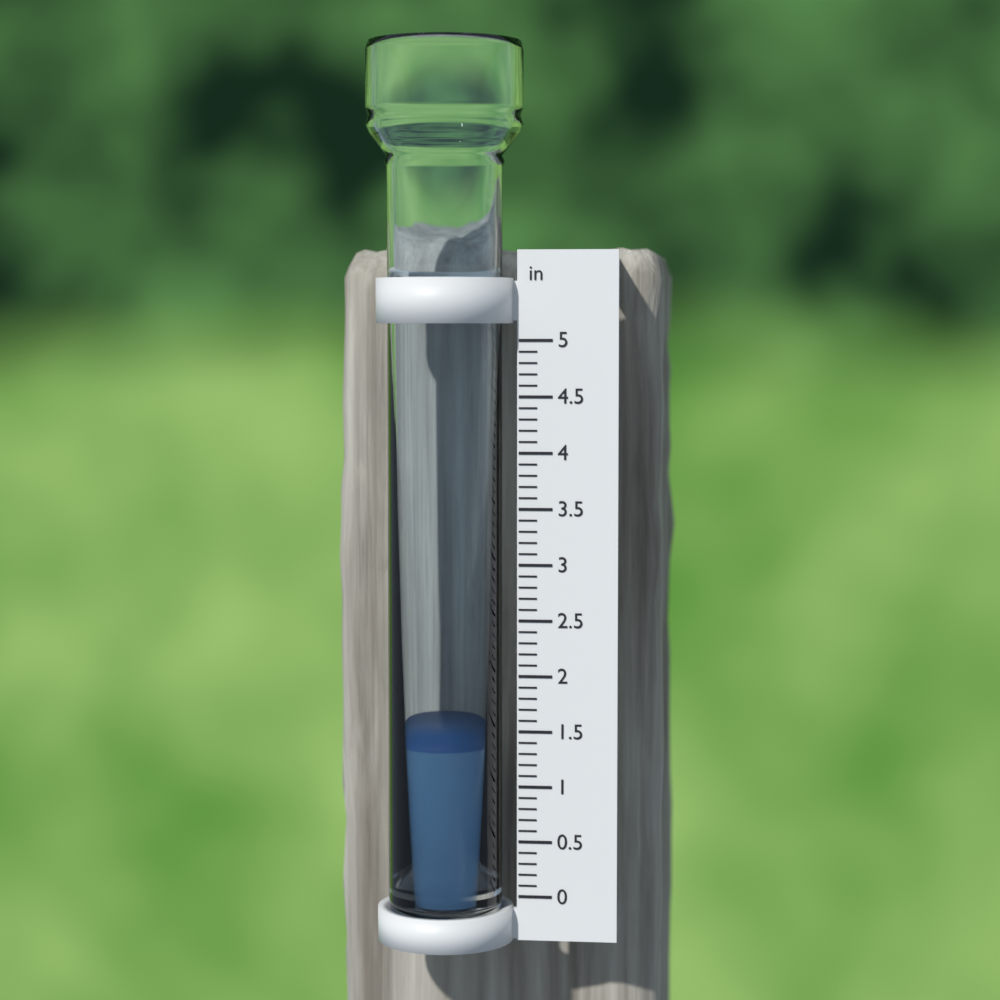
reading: 1.4 in
